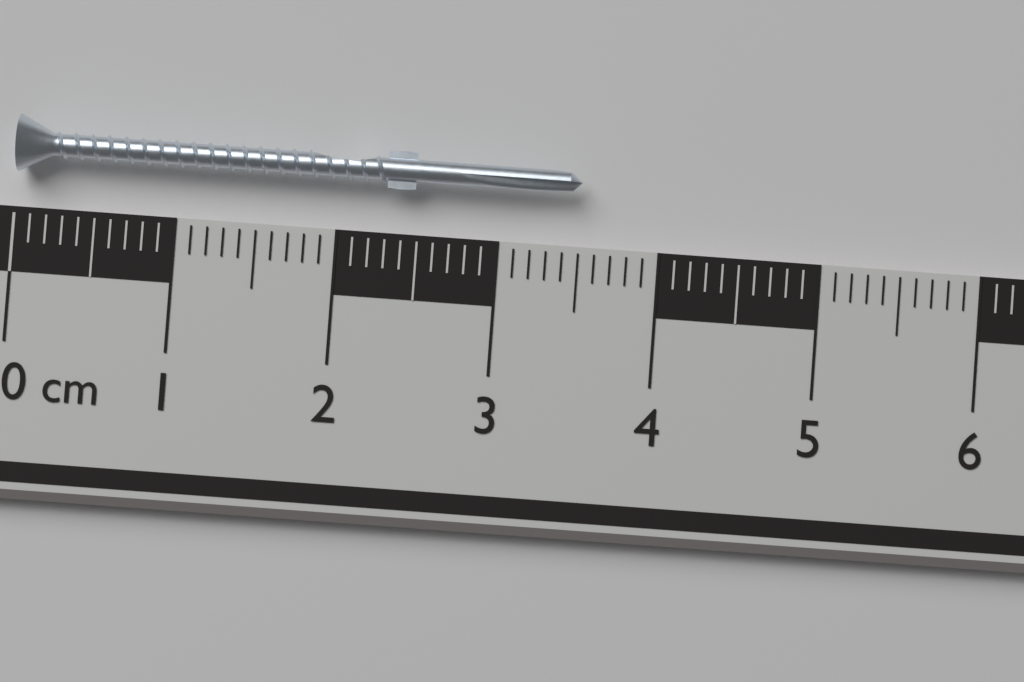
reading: 3.5 cm
